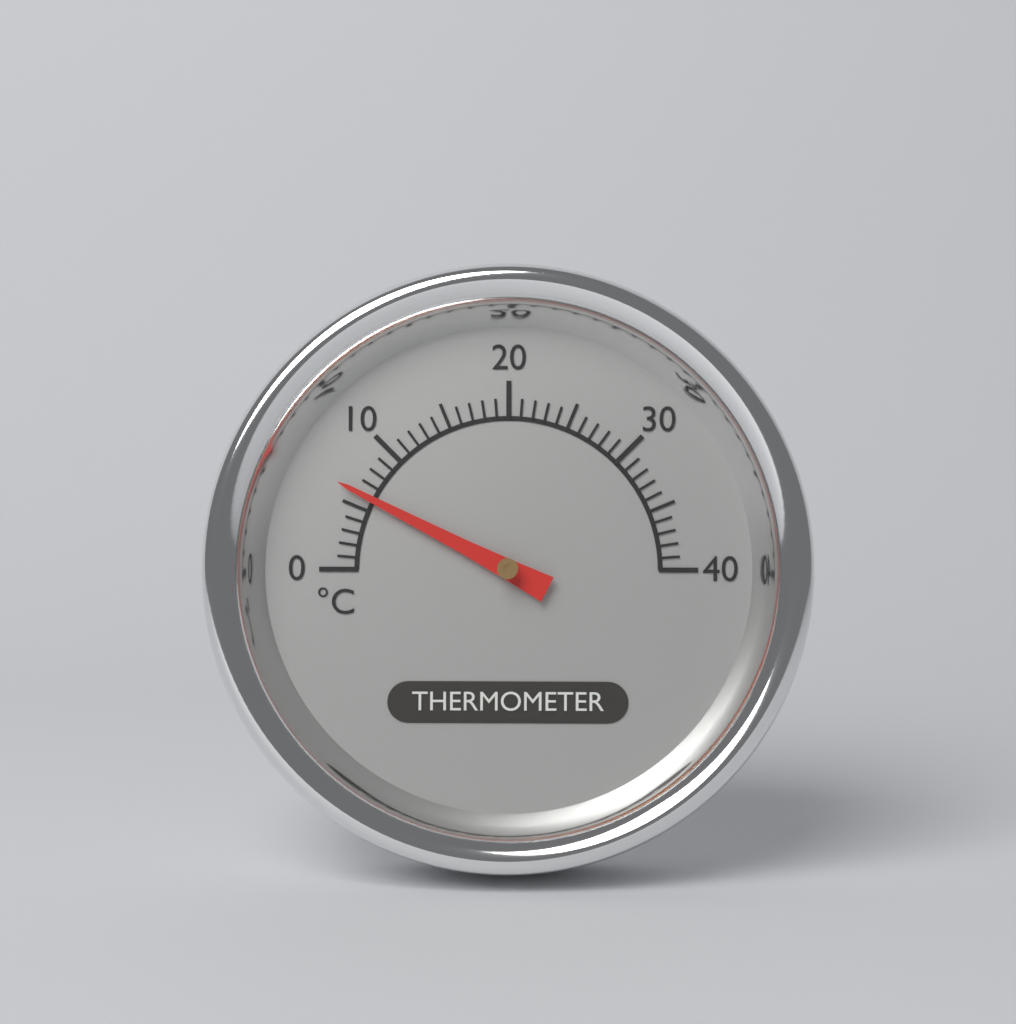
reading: 6 °C
